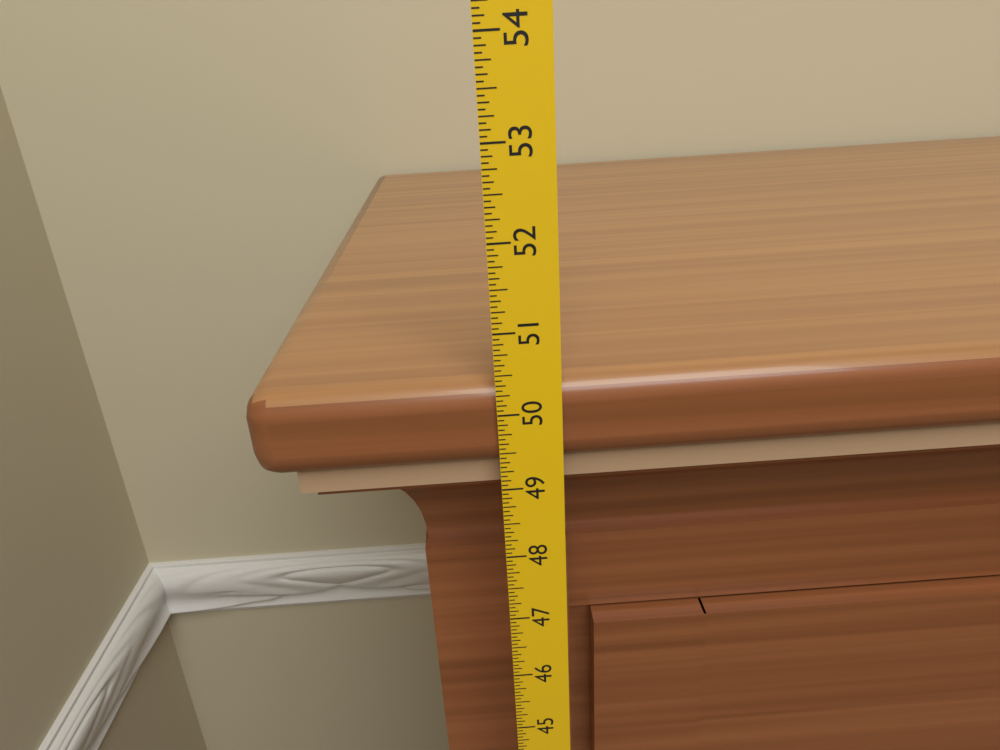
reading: 50.3750 in
